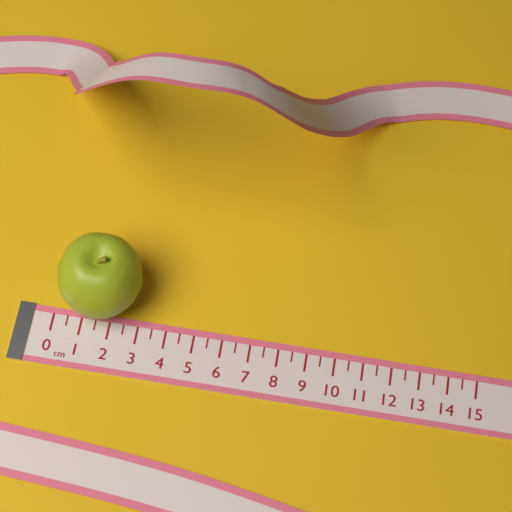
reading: 3.0 cm
